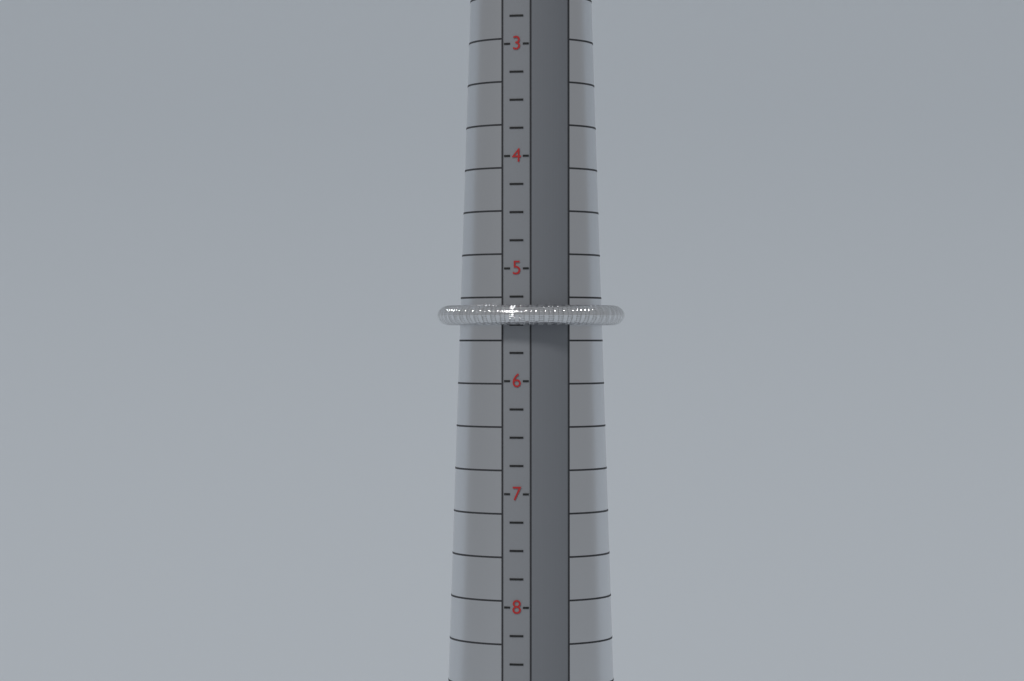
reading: 5.50 (no unit)
